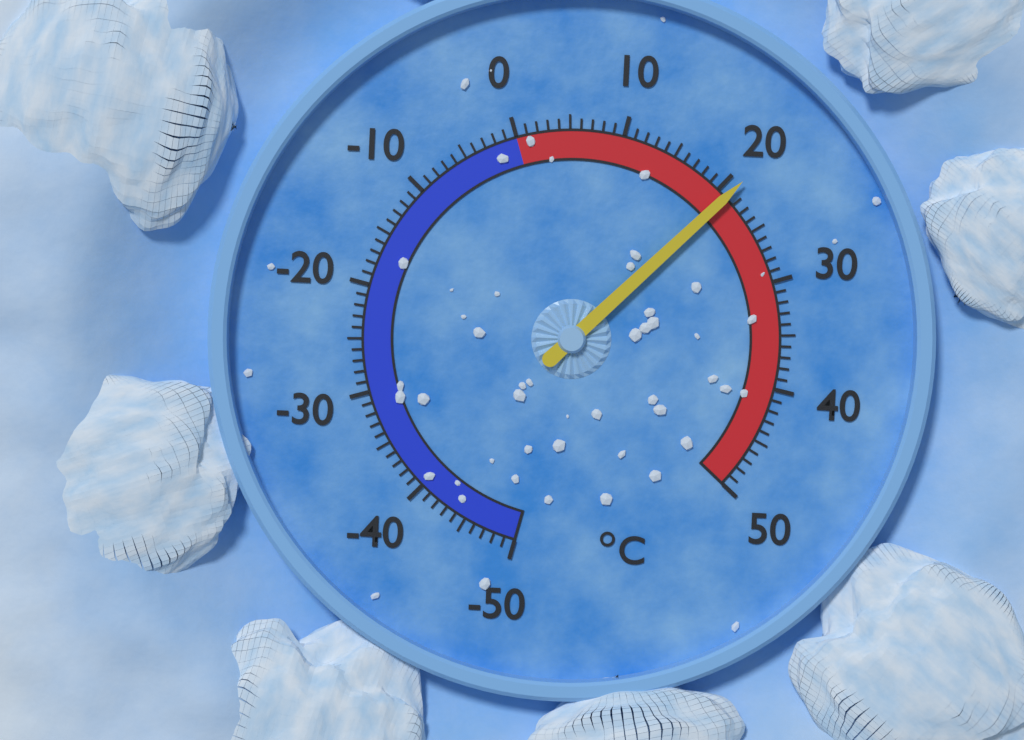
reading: 21 °C
